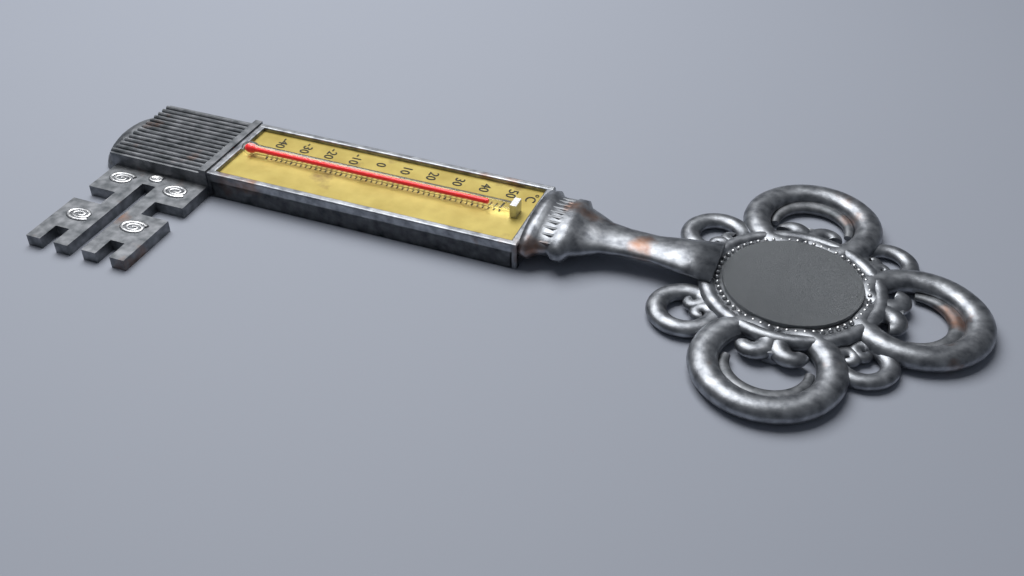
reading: 46 °C
